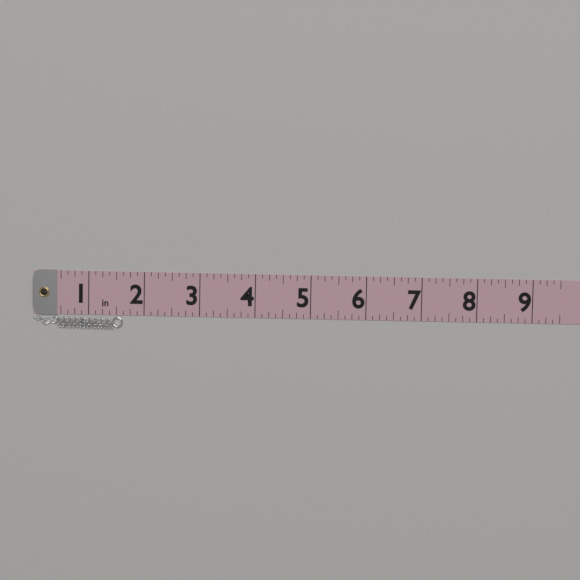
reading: 1.625 in
